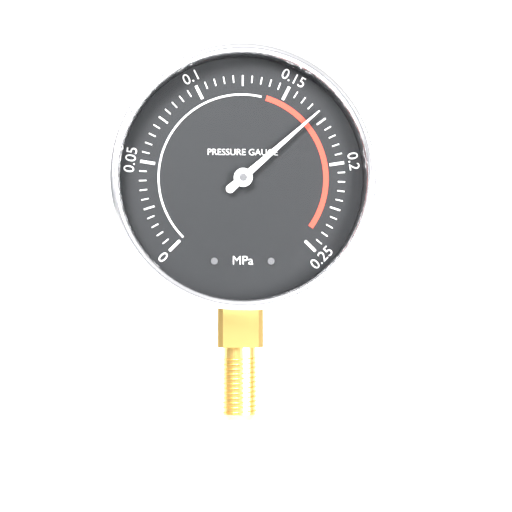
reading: 0.170 MPa
